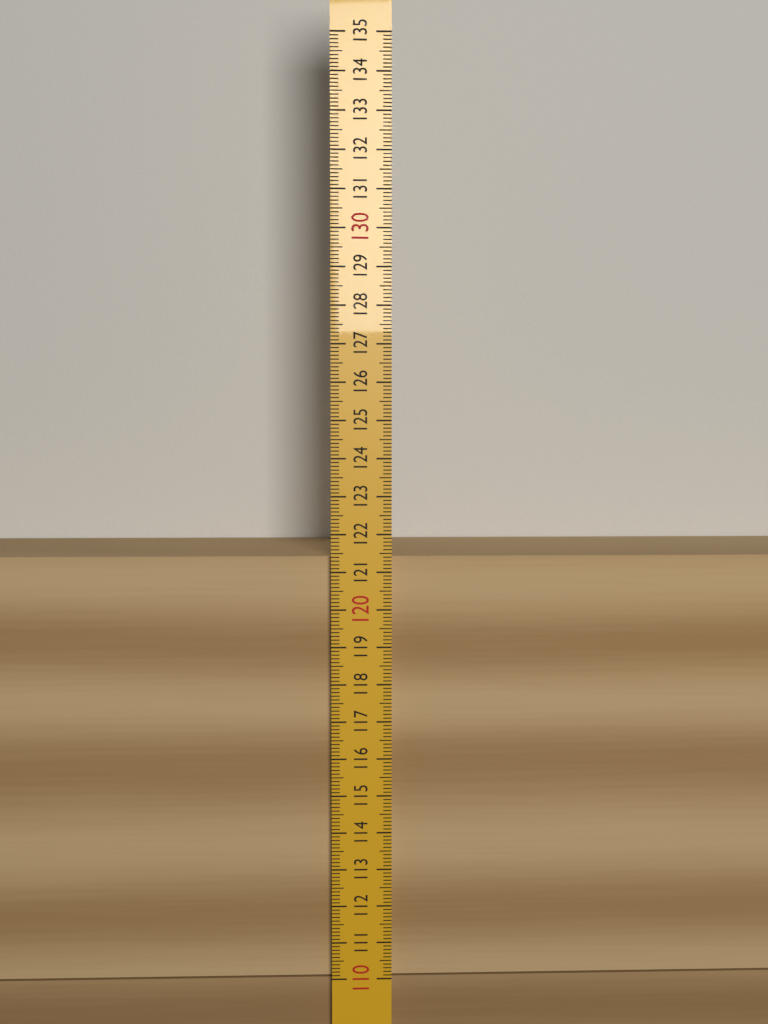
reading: 121.4 (no unit)
